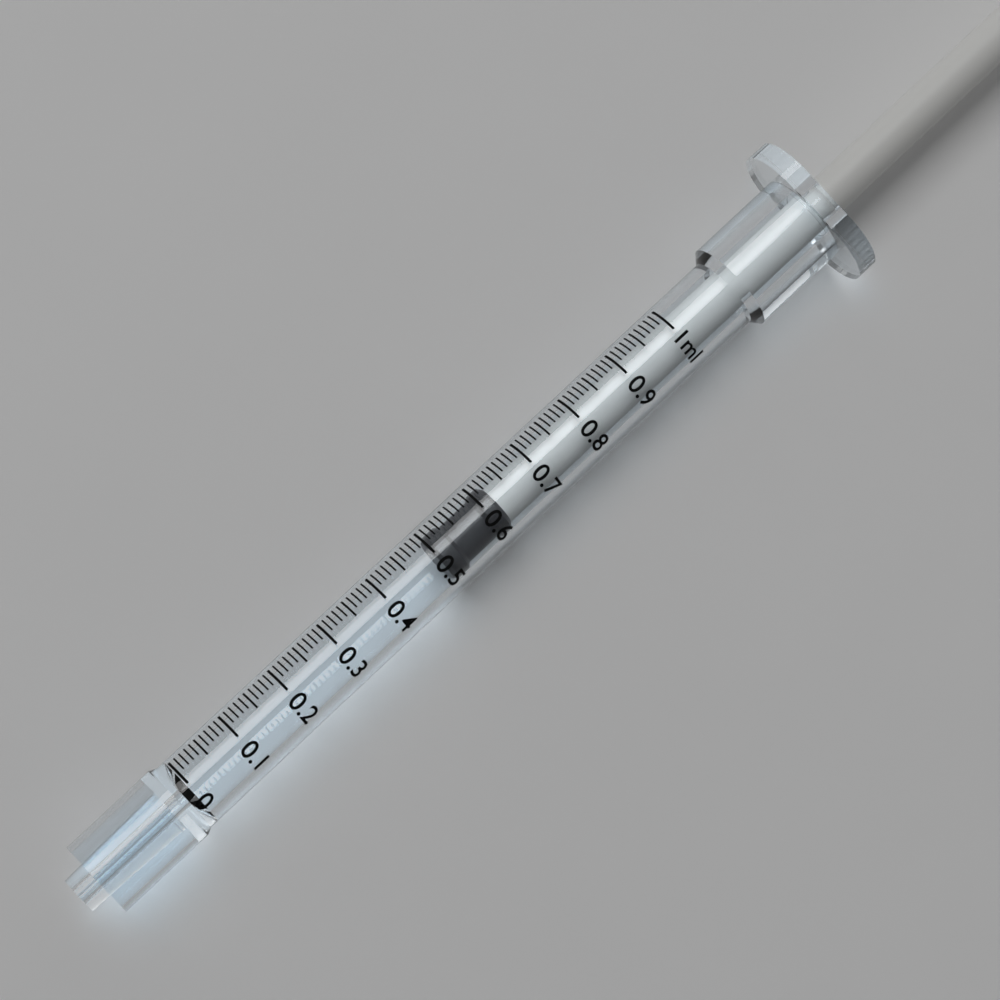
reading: 0.50 ml
